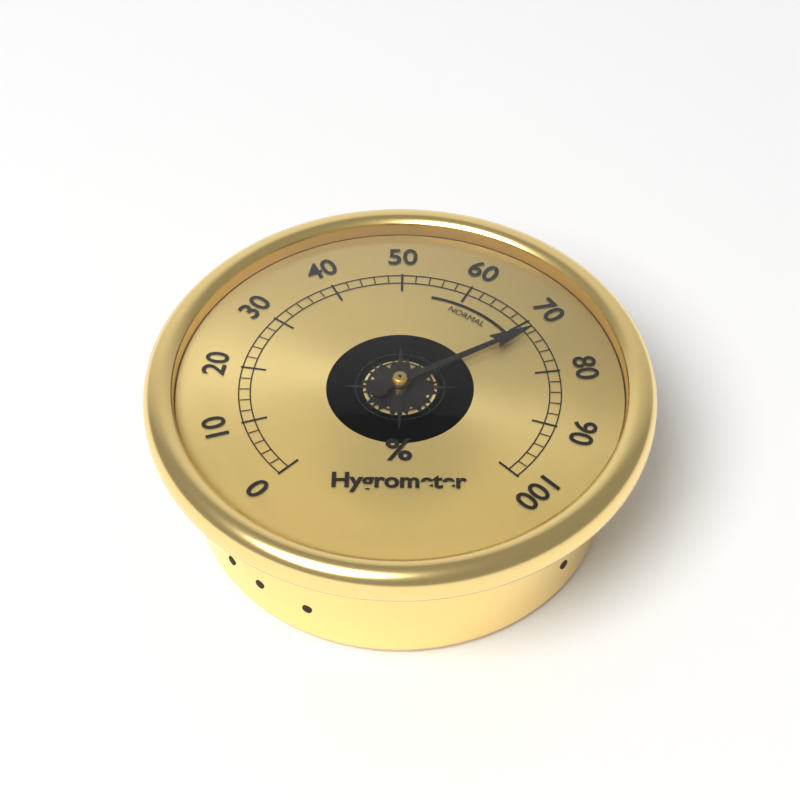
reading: 72 %
